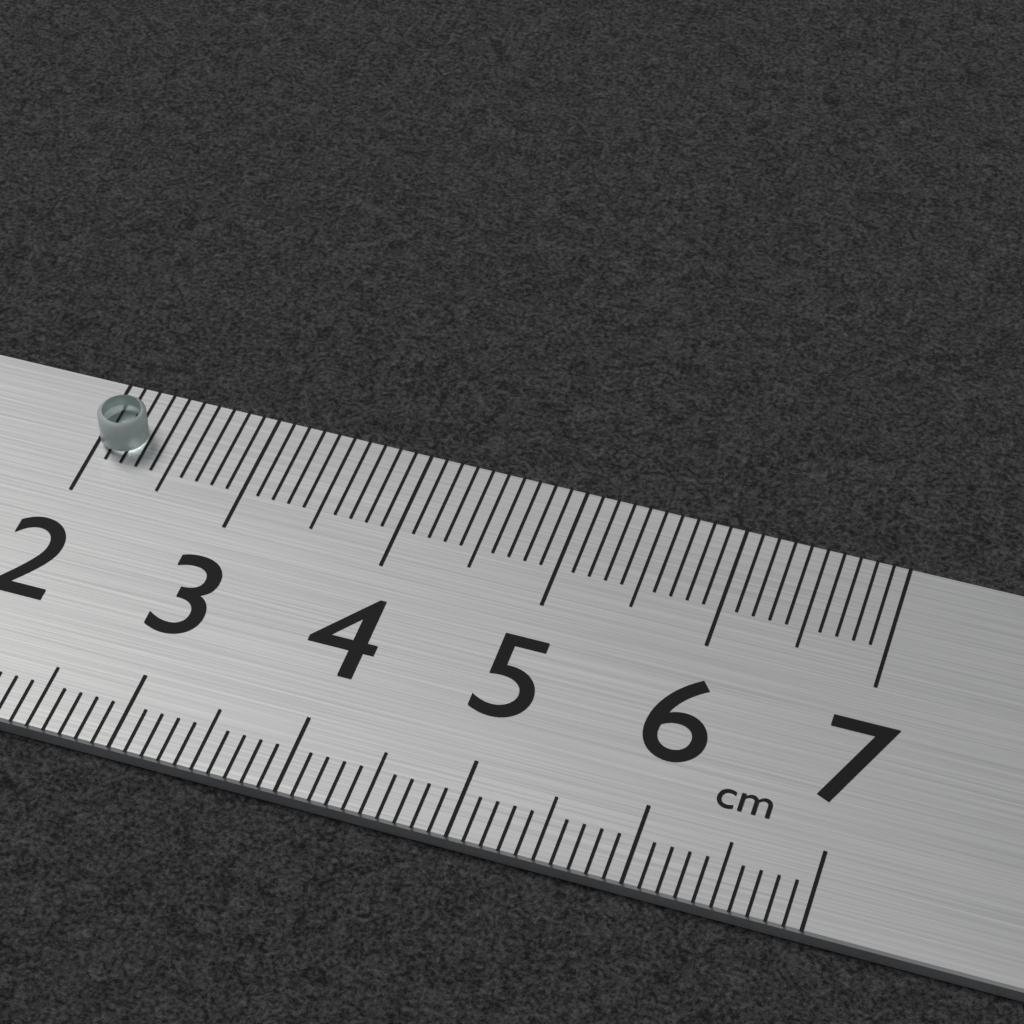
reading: 2.3 cm
